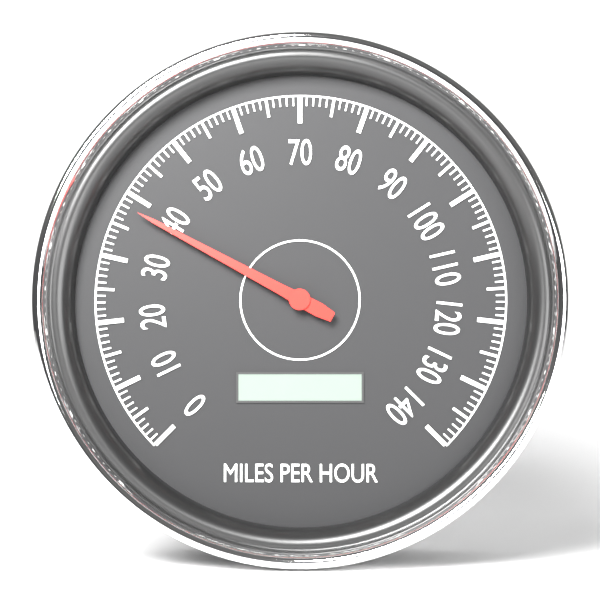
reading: 38 mph
